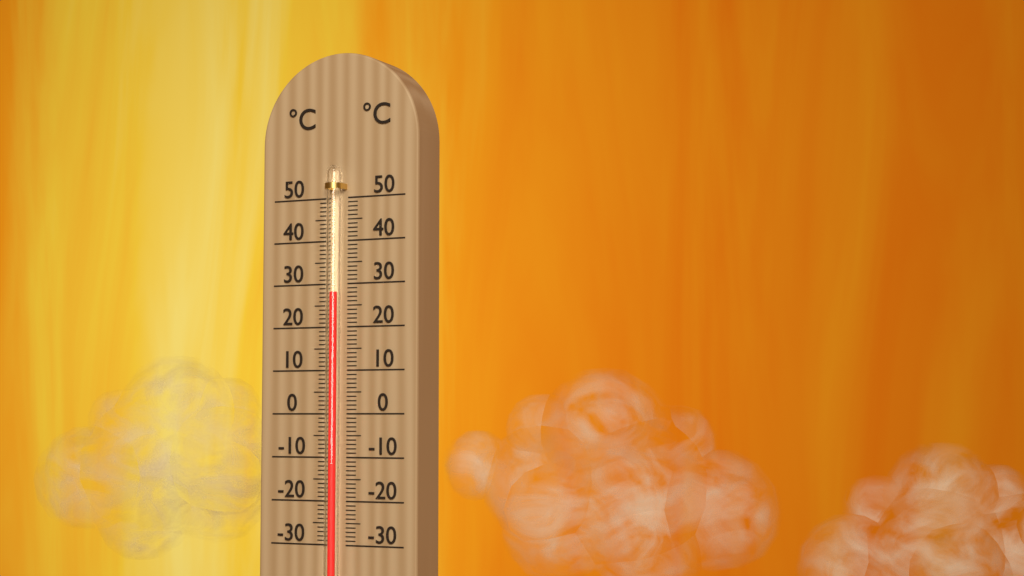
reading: 28 °C
